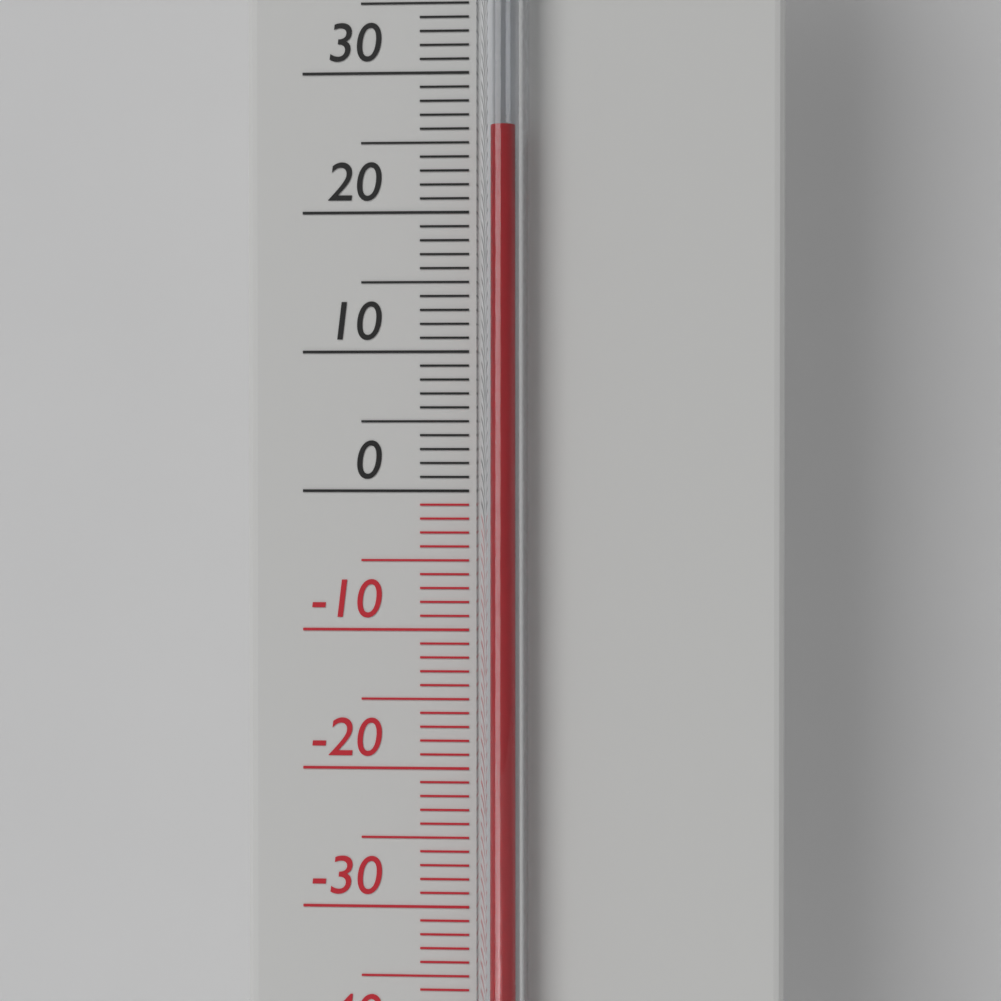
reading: 26 °C
